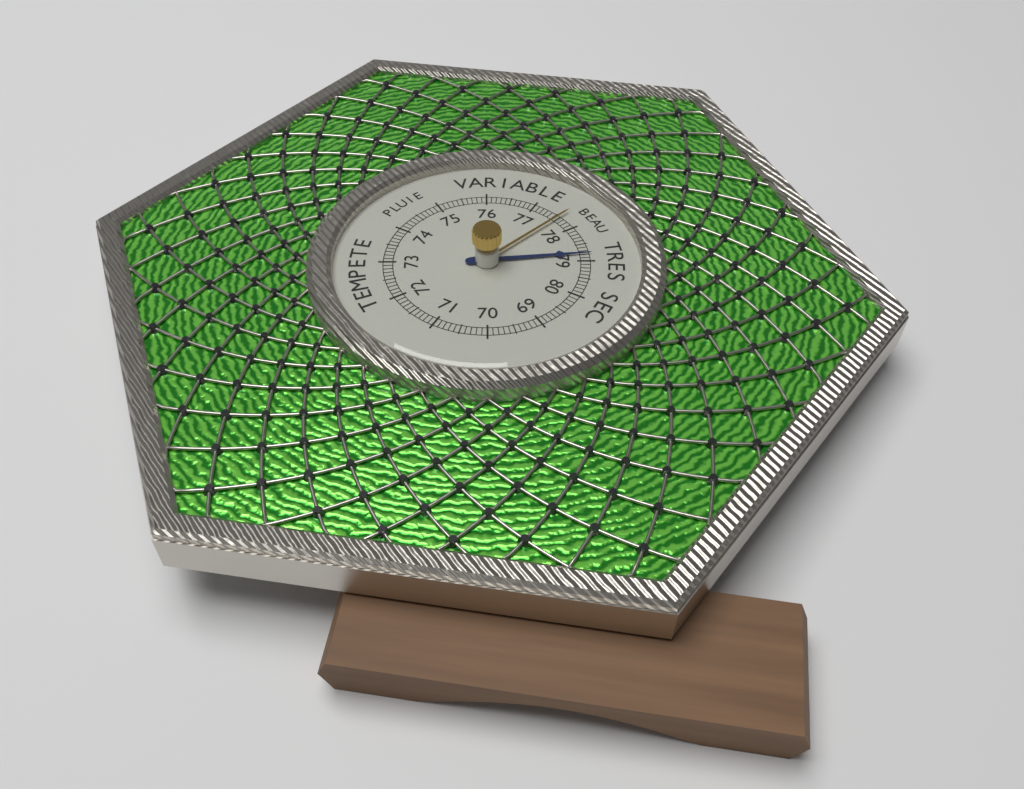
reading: 78.8 (no unit)
